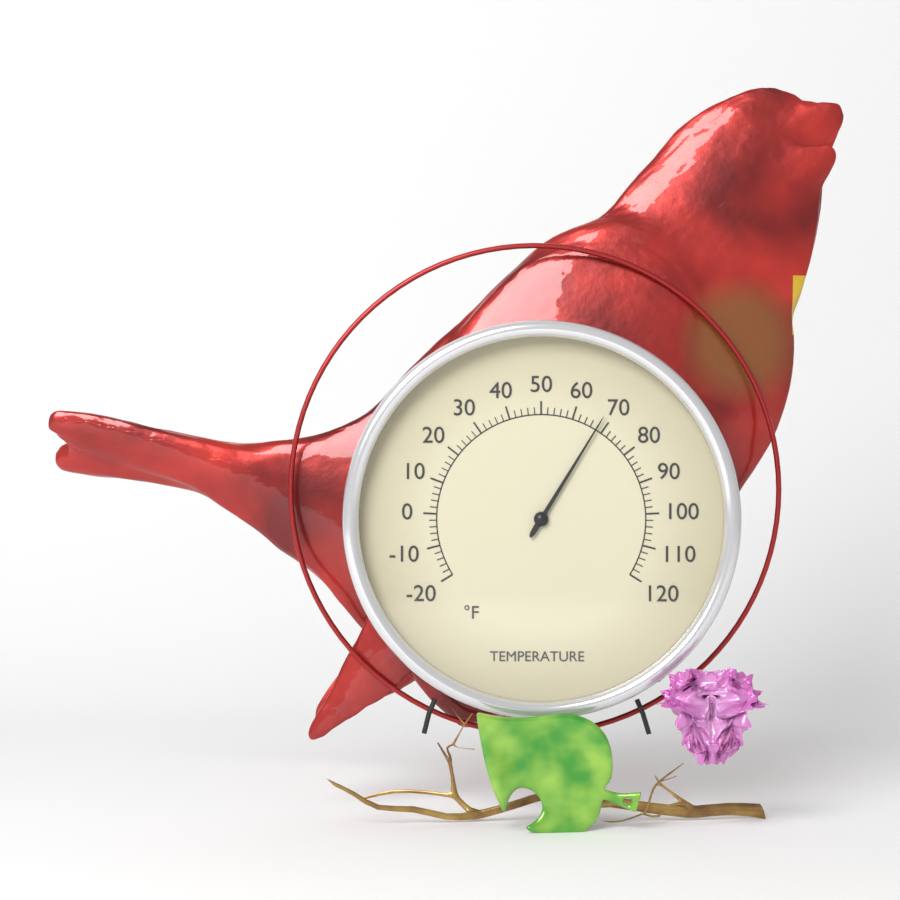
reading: 68 °F
